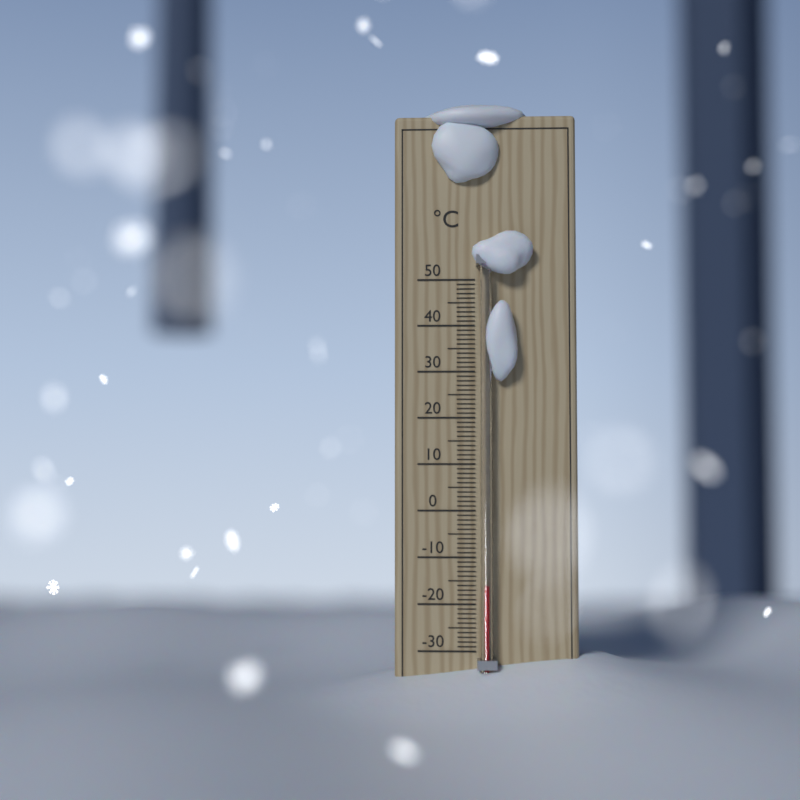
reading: -16 °C
